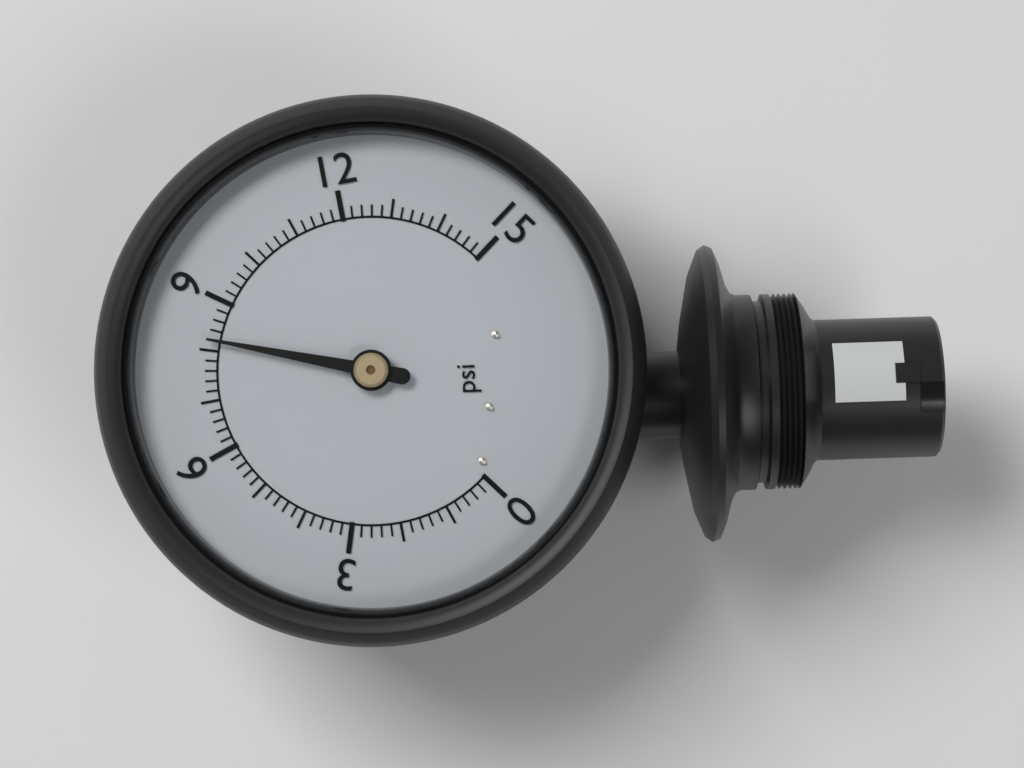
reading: 8.2 psi
